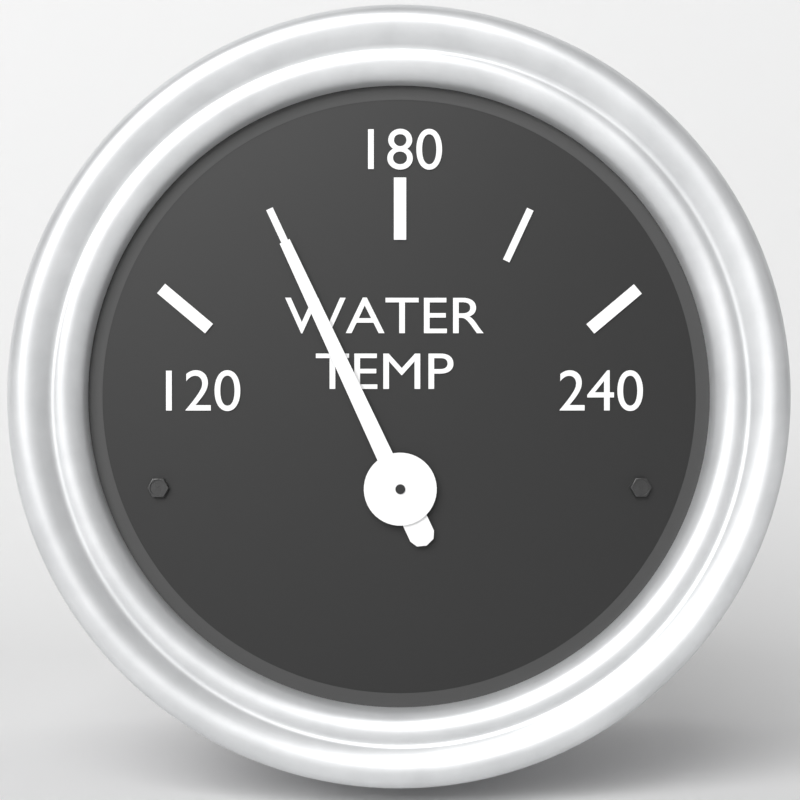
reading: 150 (no unit)
